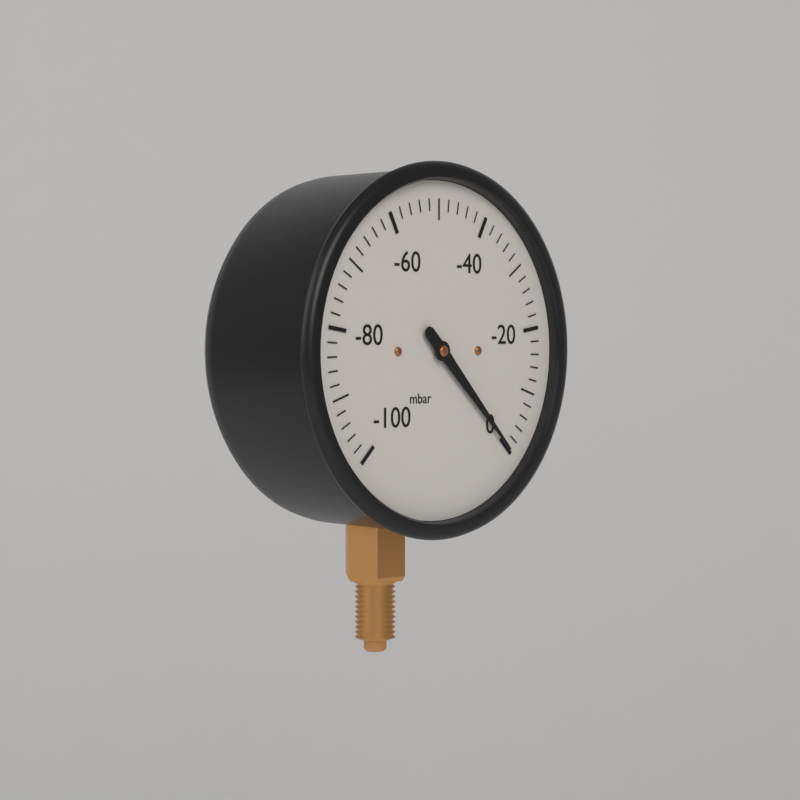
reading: 0 mbar
